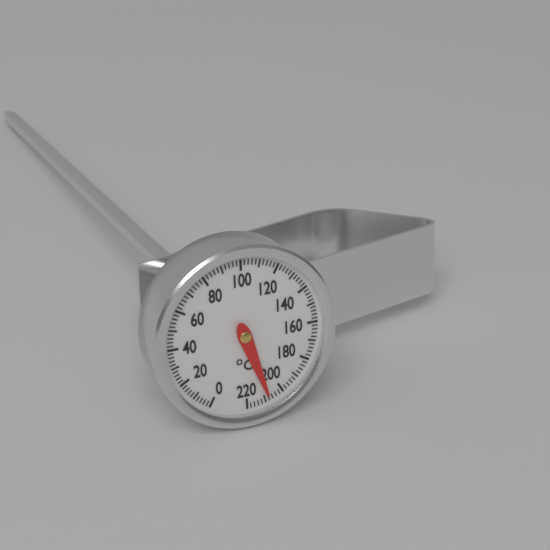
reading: 208 °C
